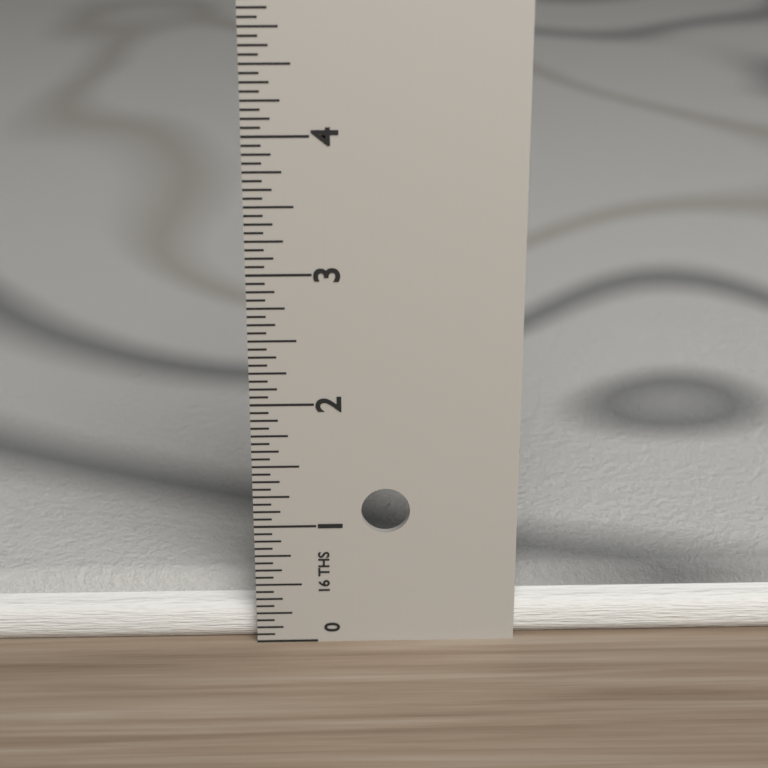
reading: 0.4375 in
